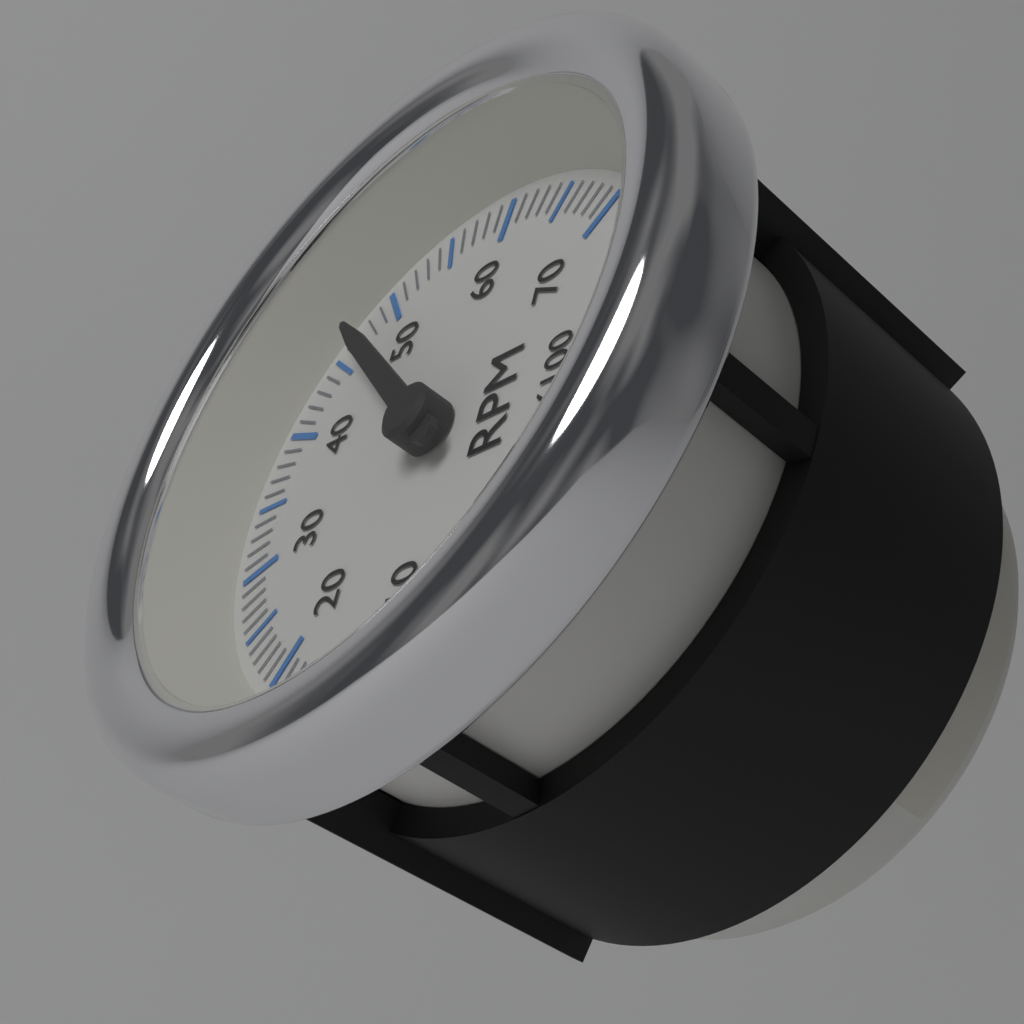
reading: 4700 RPM
